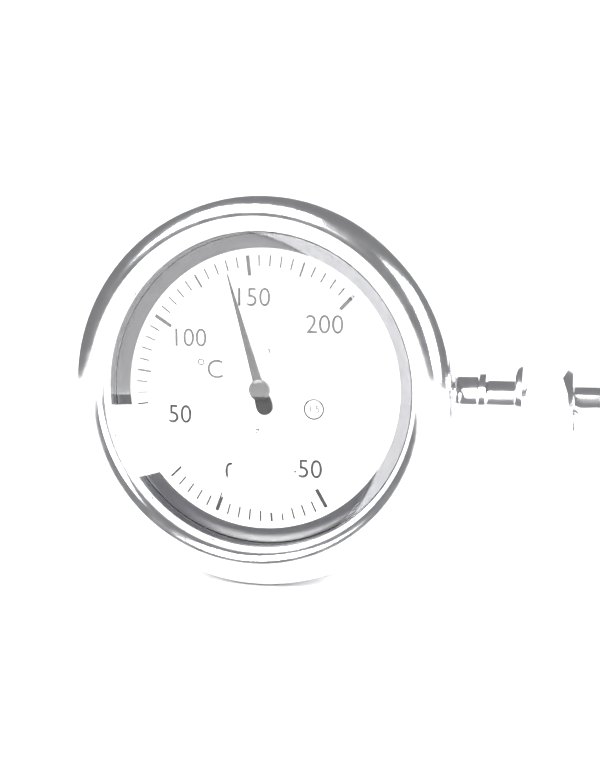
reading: 140 °C
